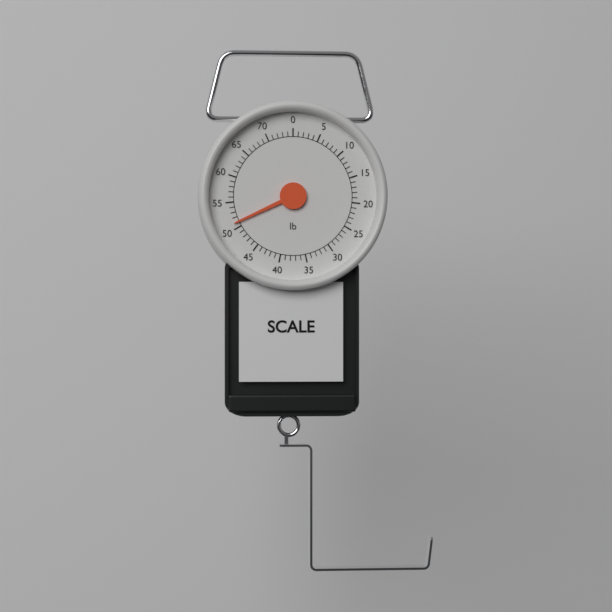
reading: 51 lb
